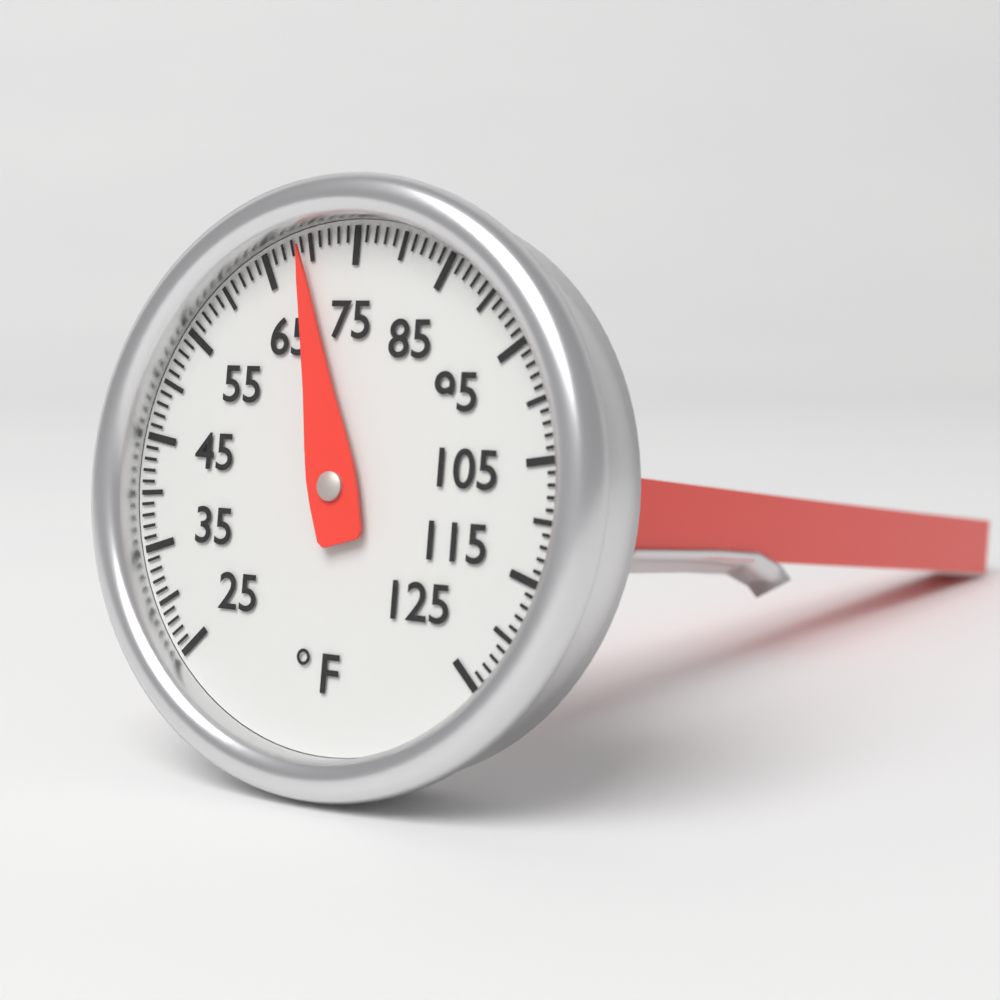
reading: 69 °F
